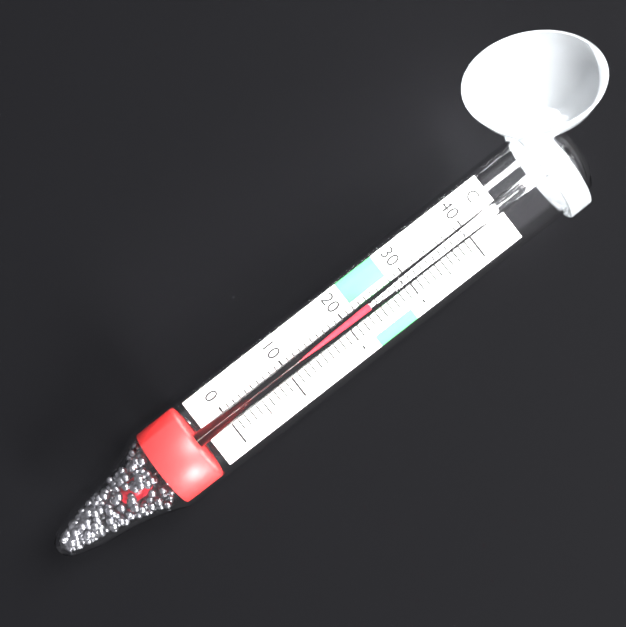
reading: 24 °C
